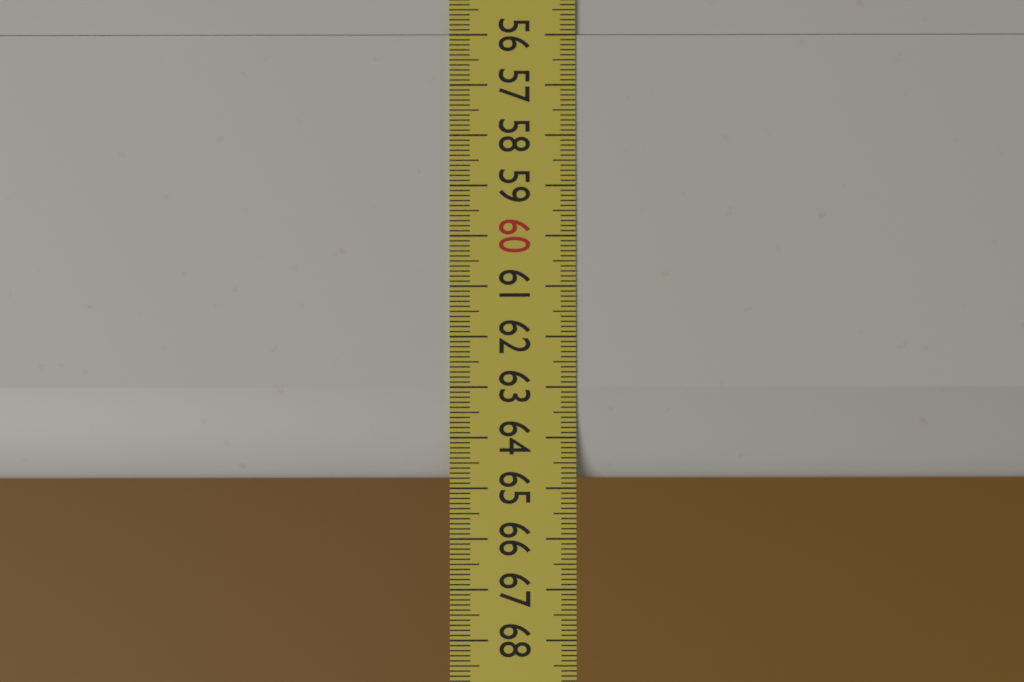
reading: 64.8 (no unit)
